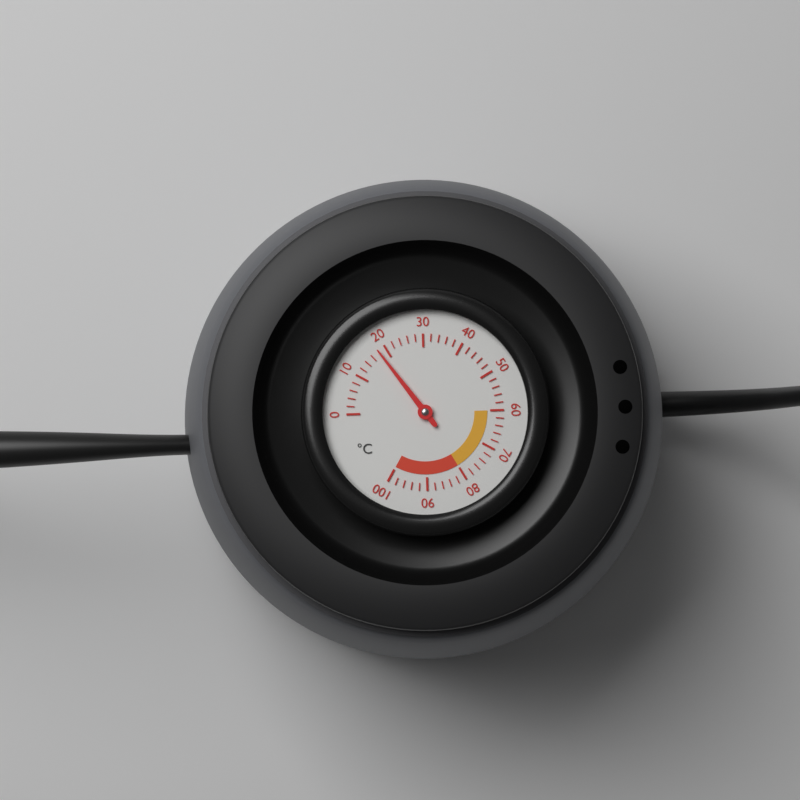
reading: 18 °C
